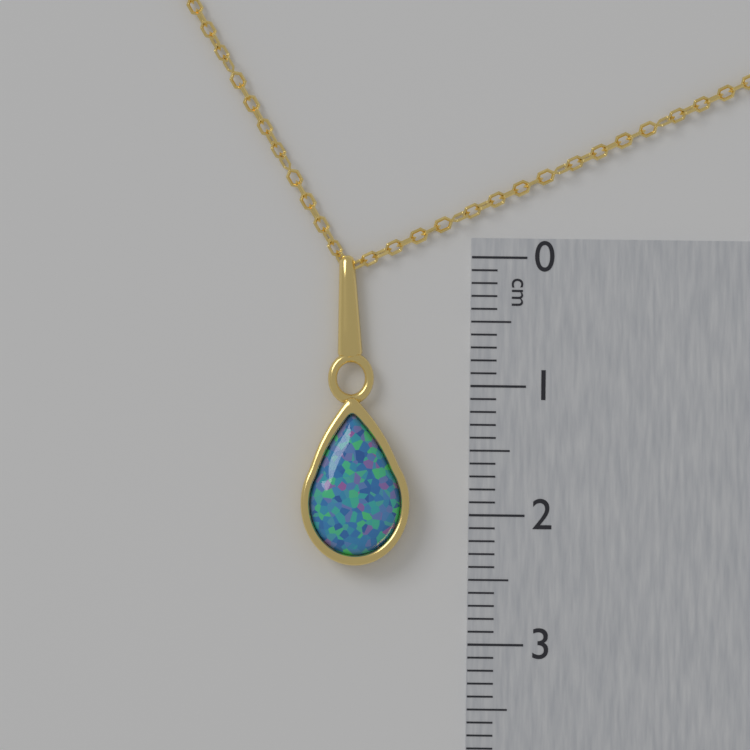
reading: 2.4 cm
